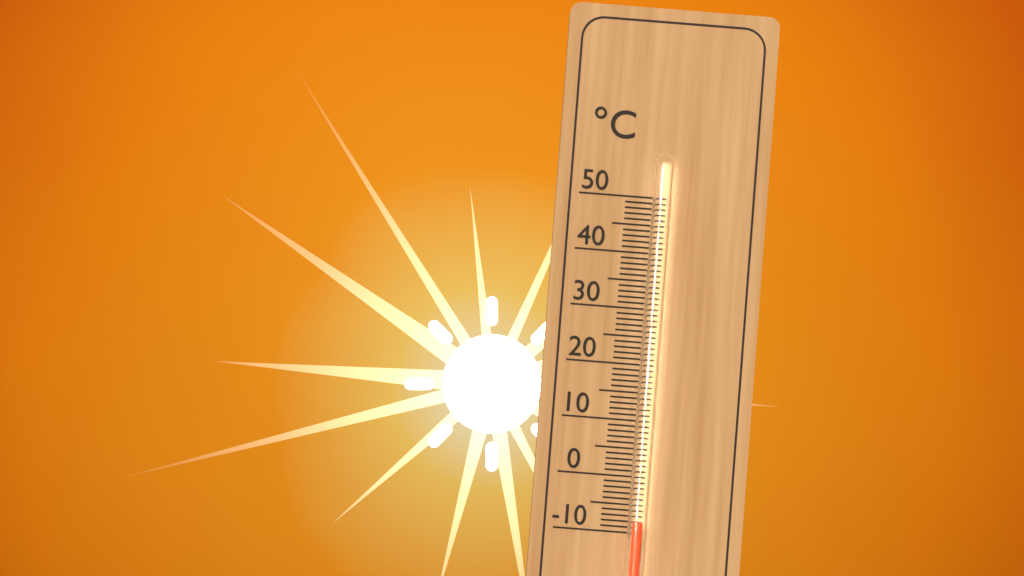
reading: -8 °C
